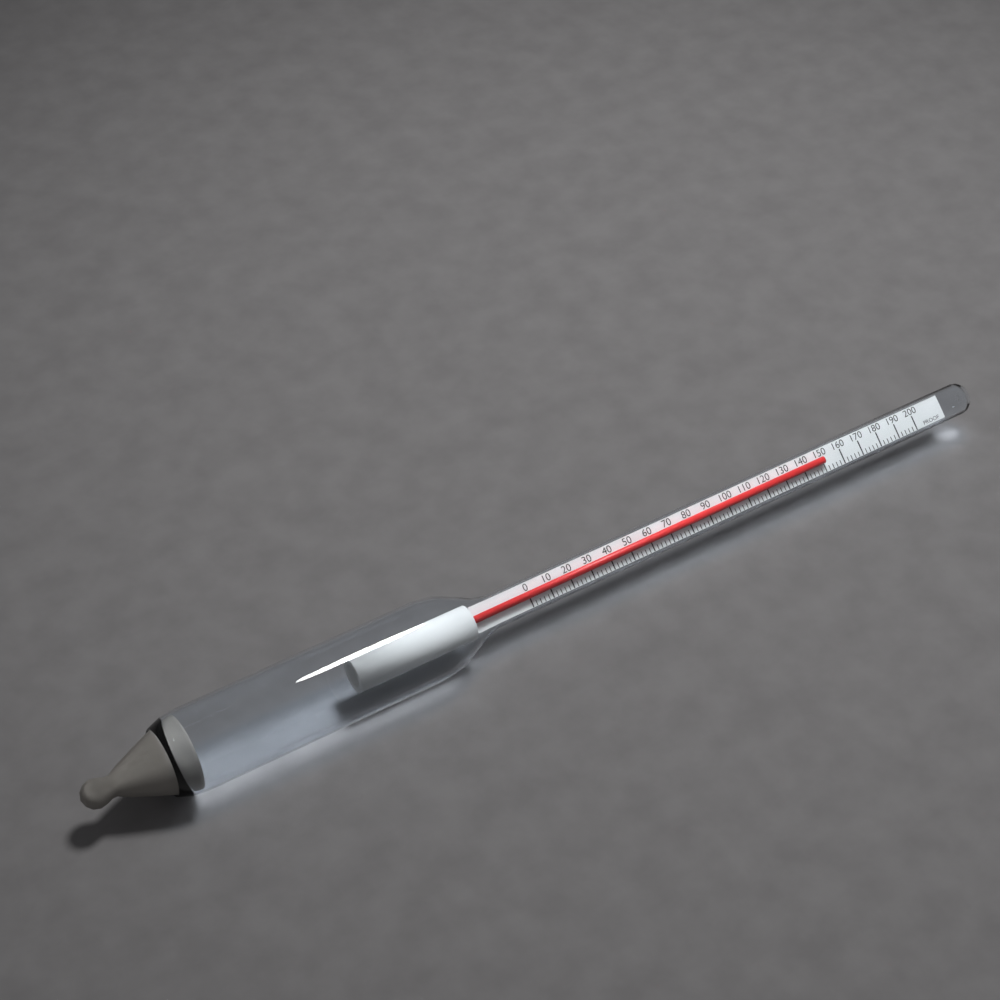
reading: 150 proof
